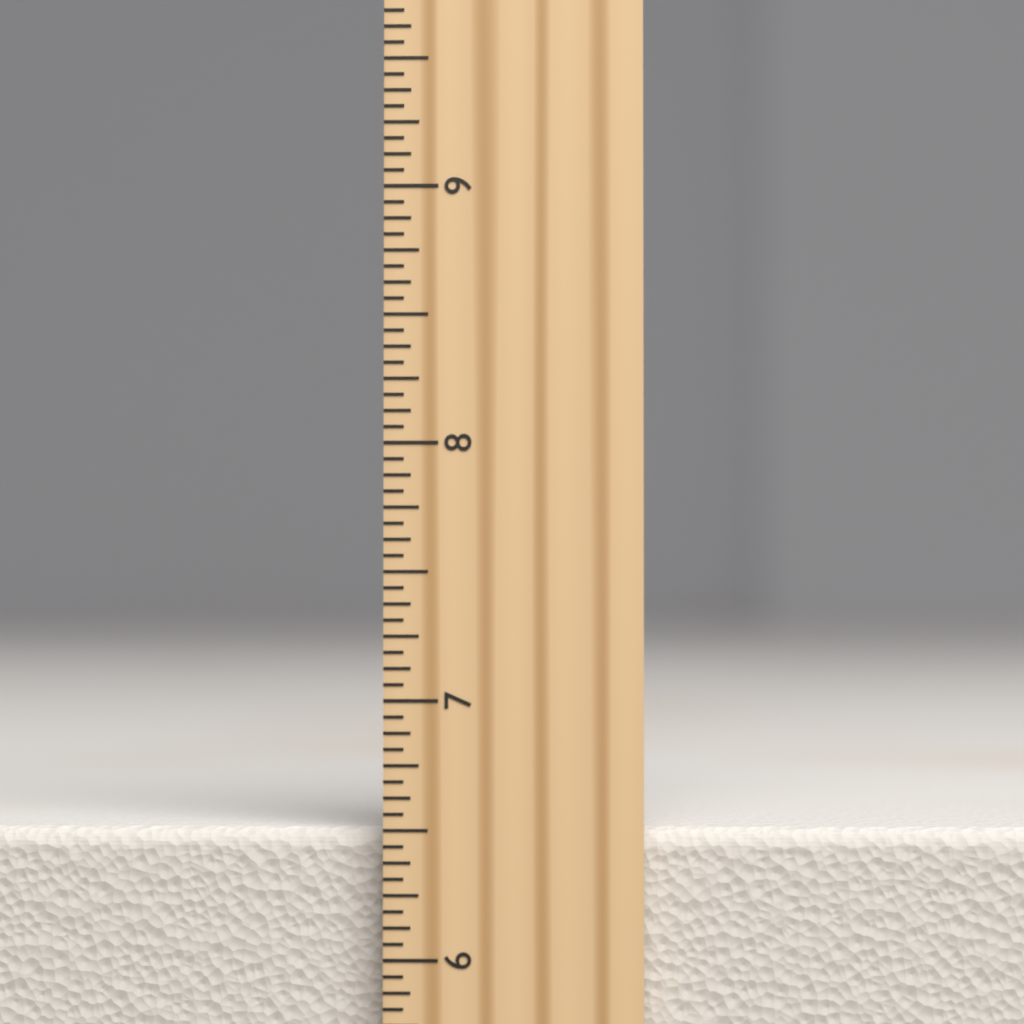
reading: 6.5000 inch
